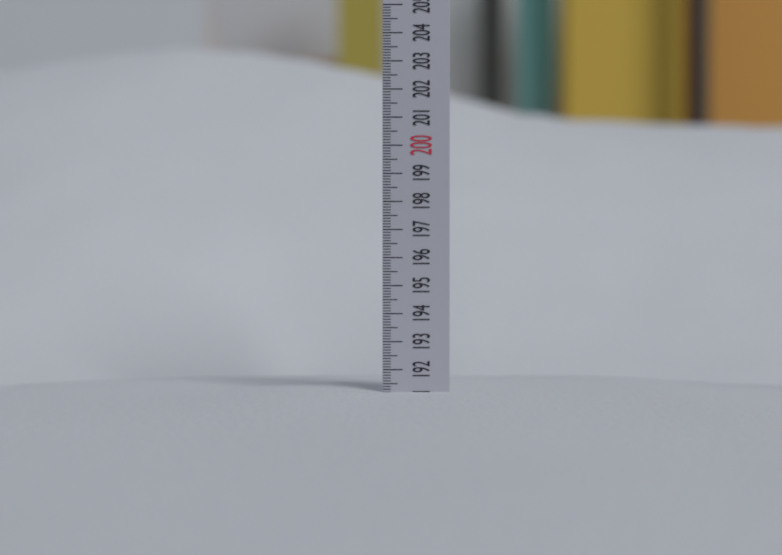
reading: 191.2 (no unit)
